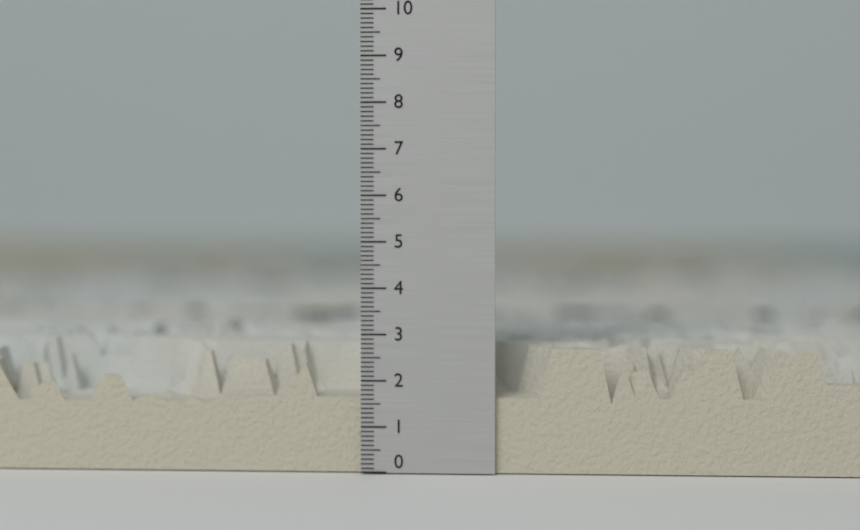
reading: 2.7 (no unit)
